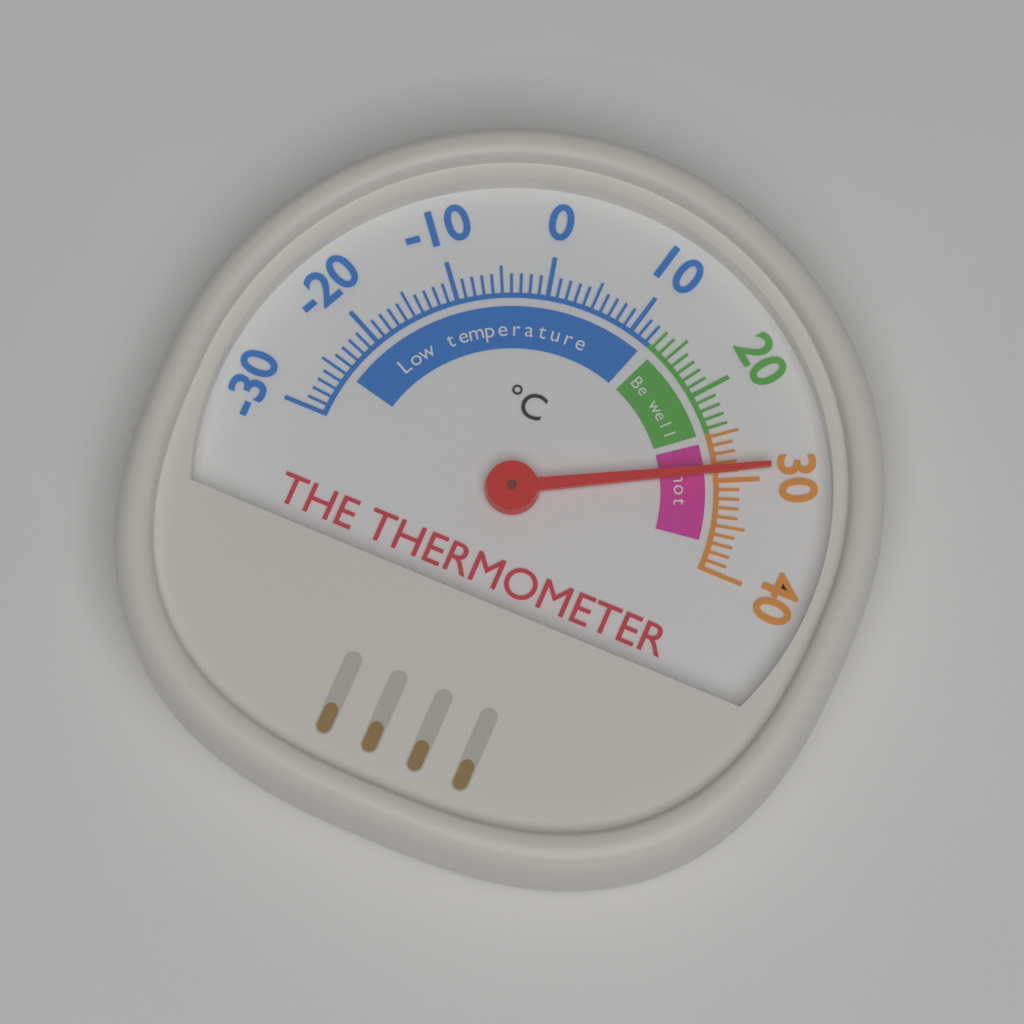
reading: 29 °C
